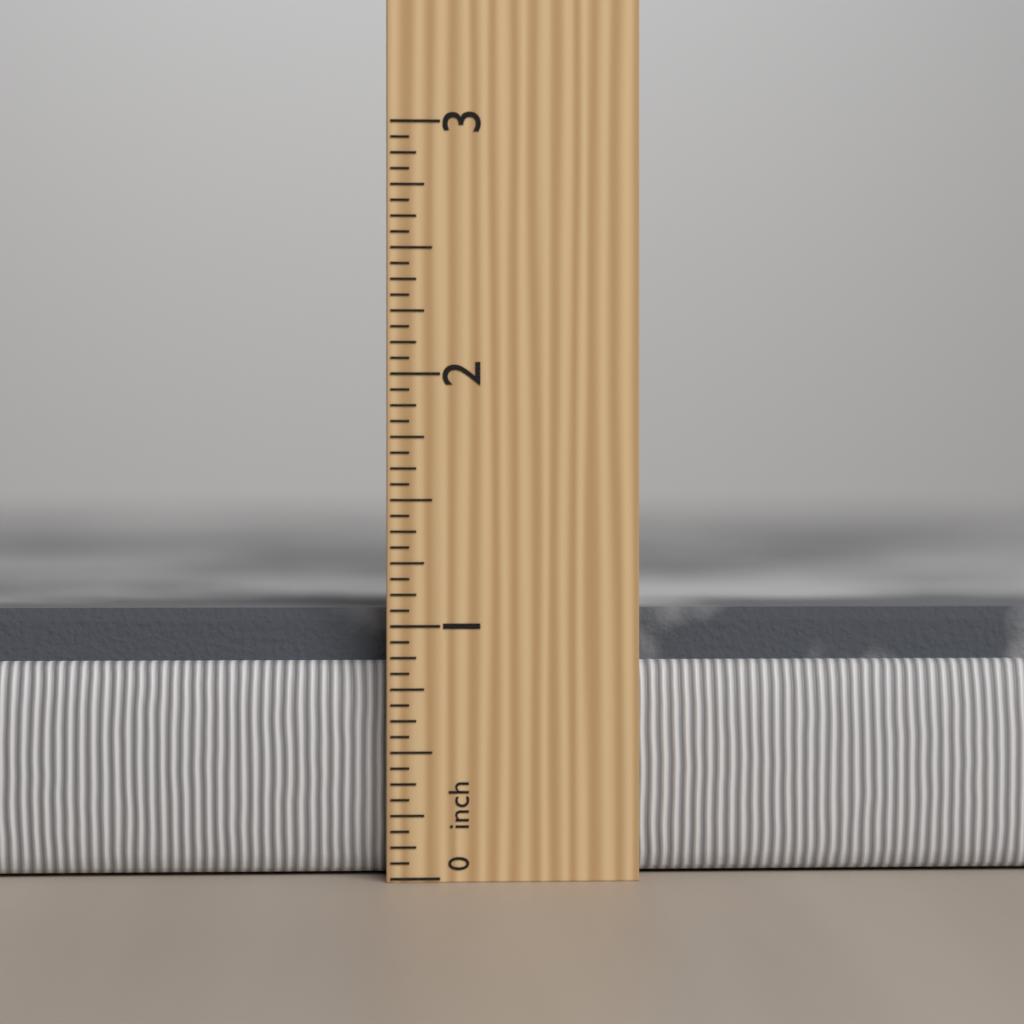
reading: 1.0625 in
